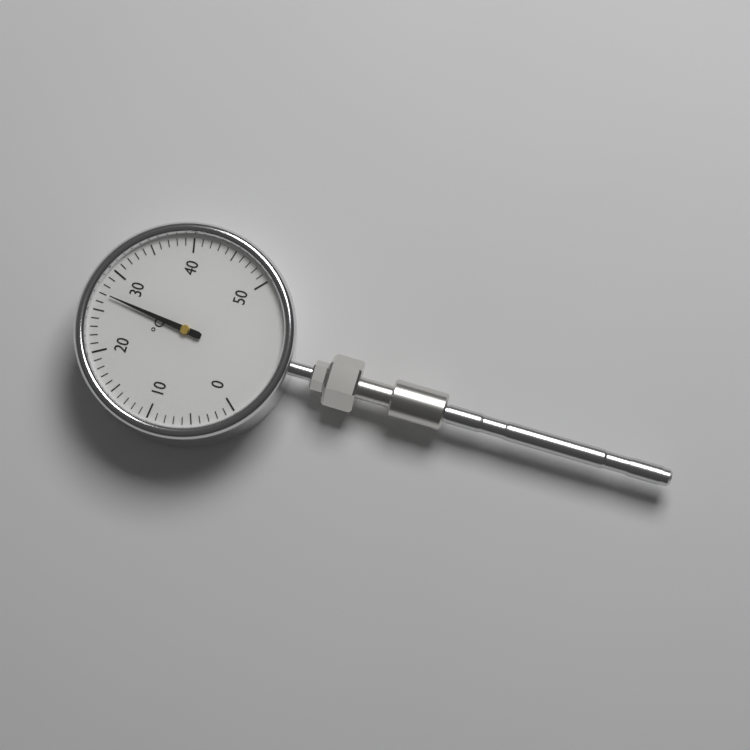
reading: 27 °C
